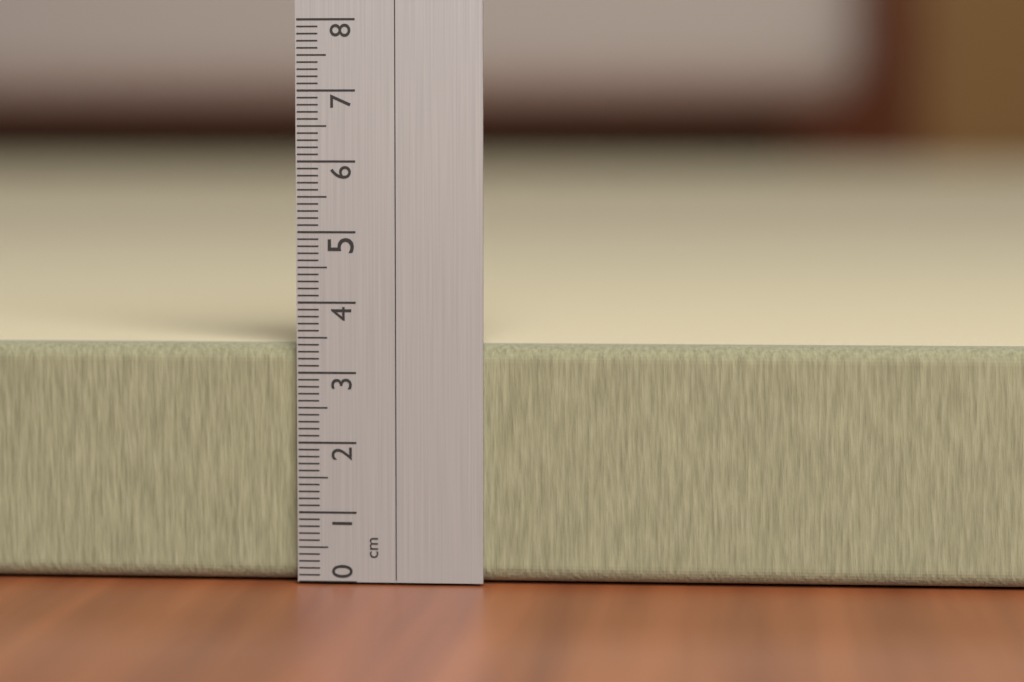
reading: 3.4 cm
